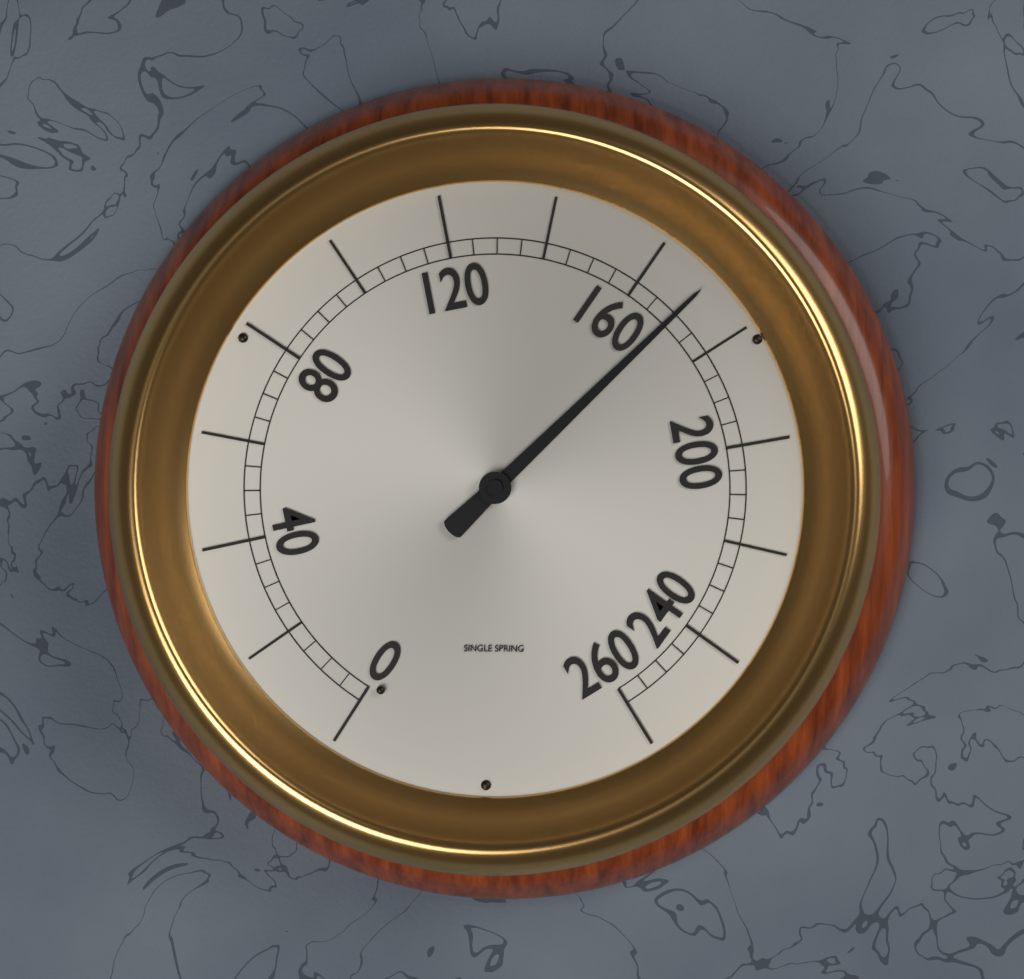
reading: 170 (no unit)
